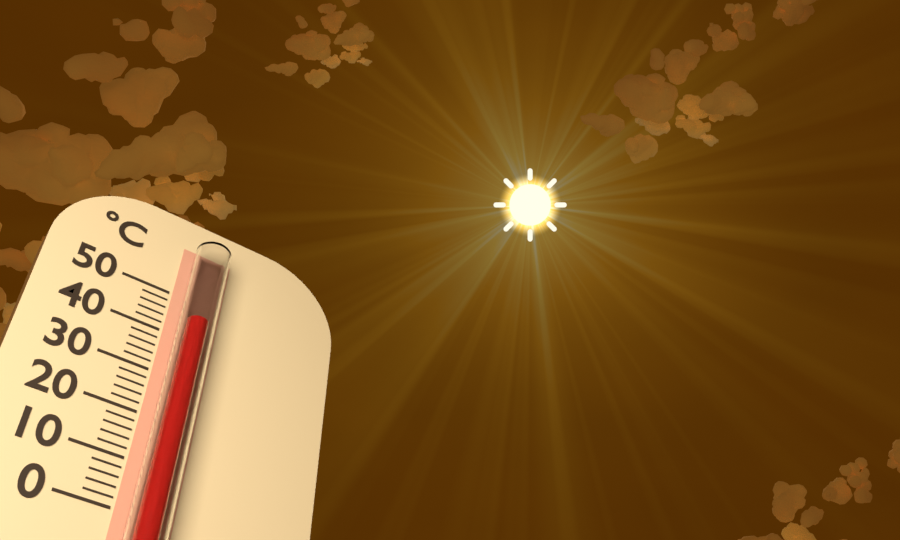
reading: 42 °C
